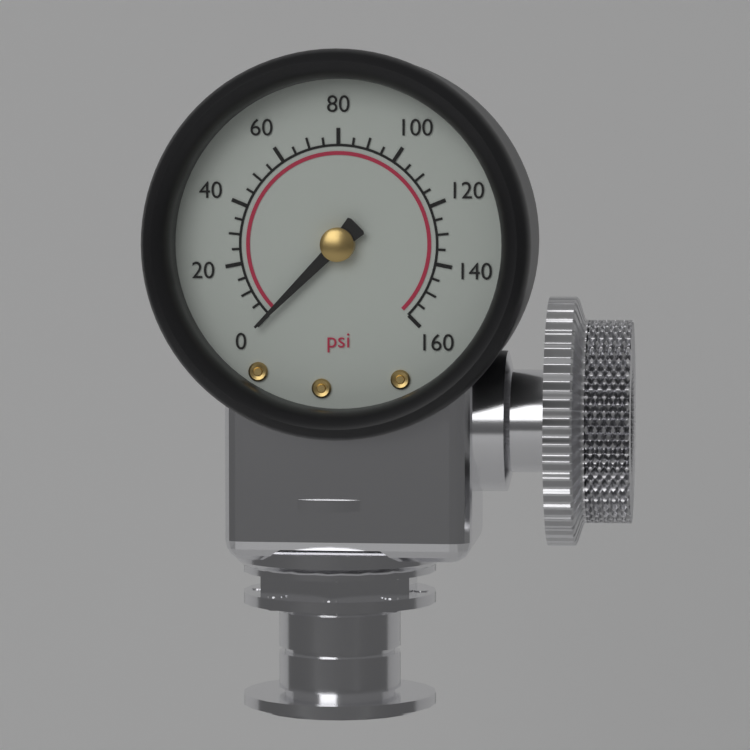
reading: 0 psi
